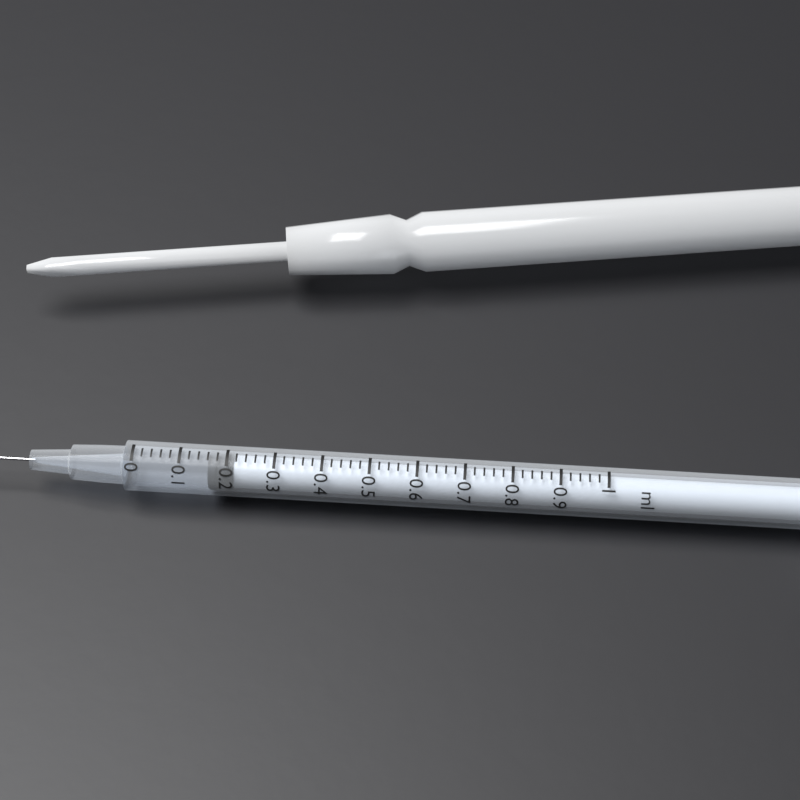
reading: 0.16 ml
